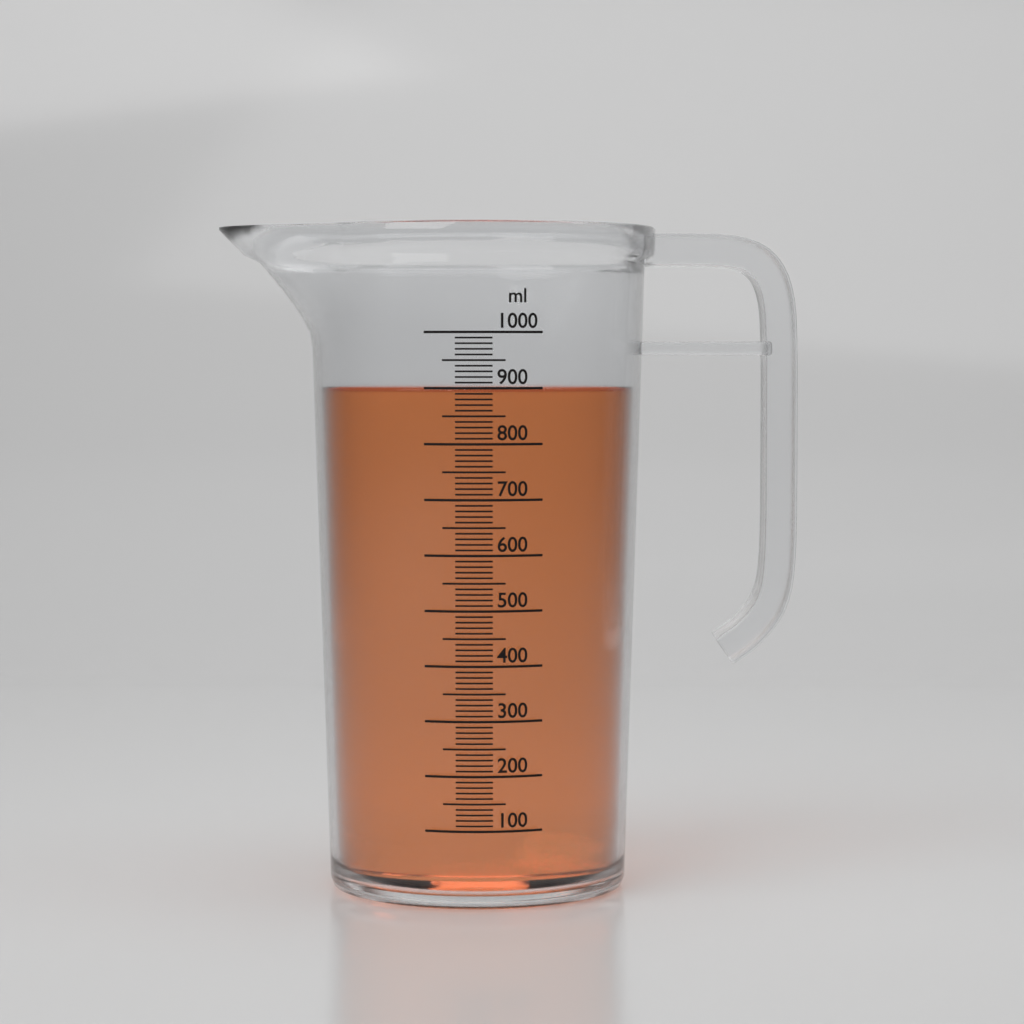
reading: 900 ml
